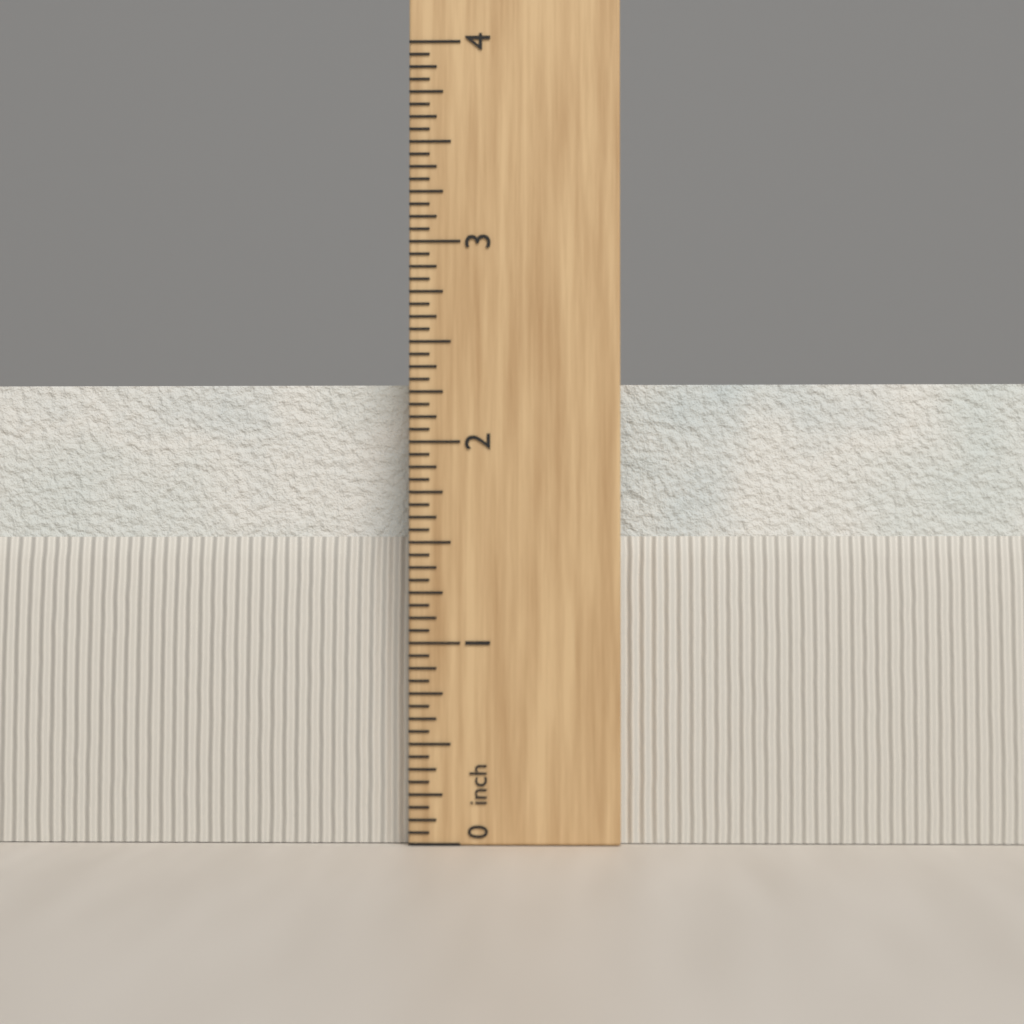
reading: 2.3125 in
